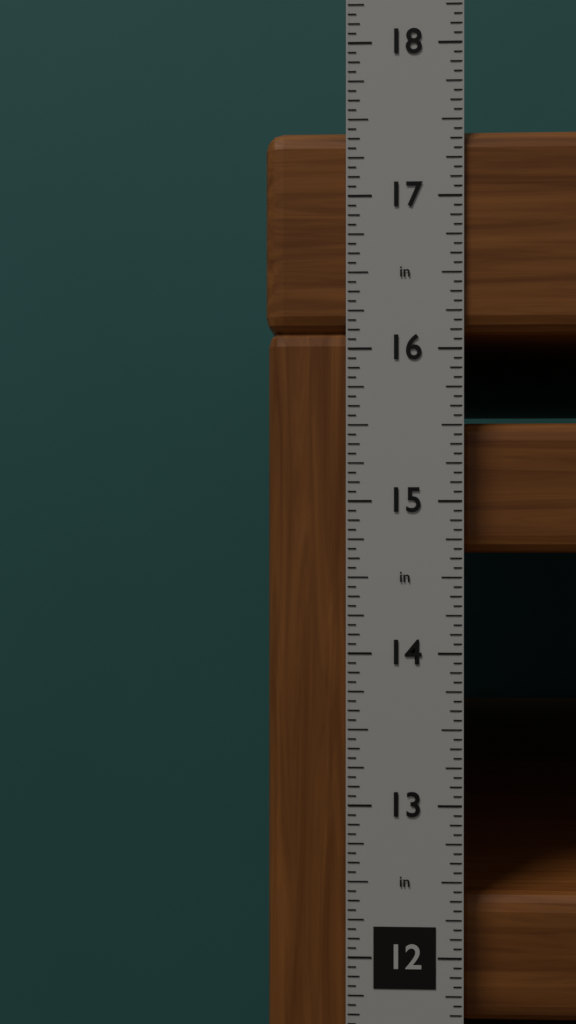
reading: 17.4375 in
